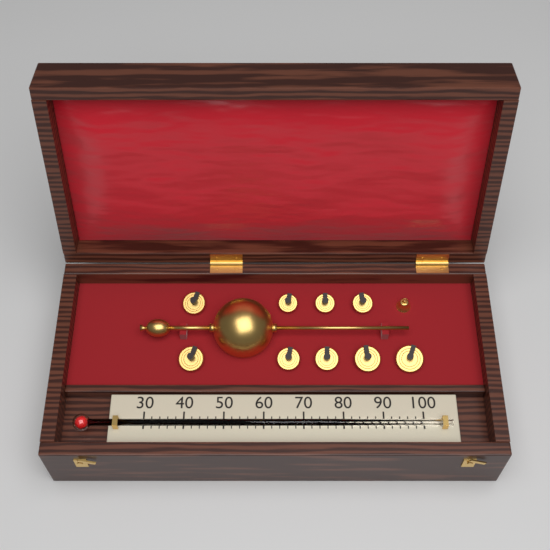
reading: 60 (no unit)
